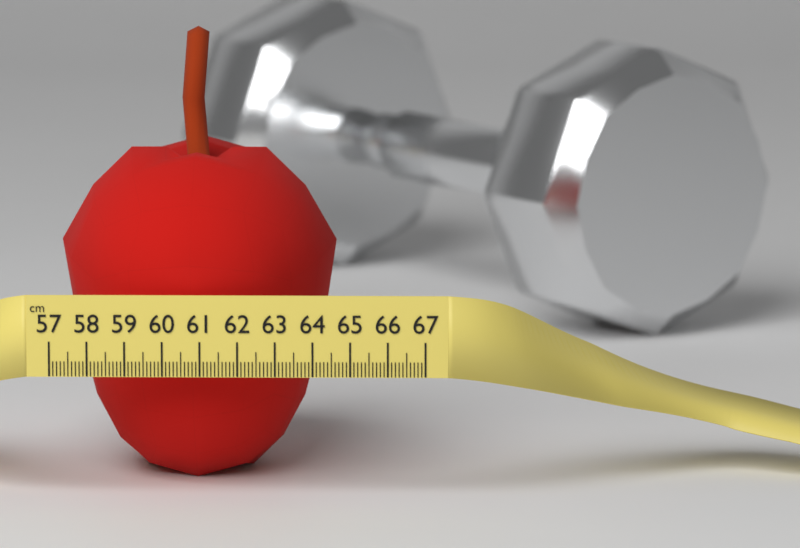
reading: 64.5 cm
